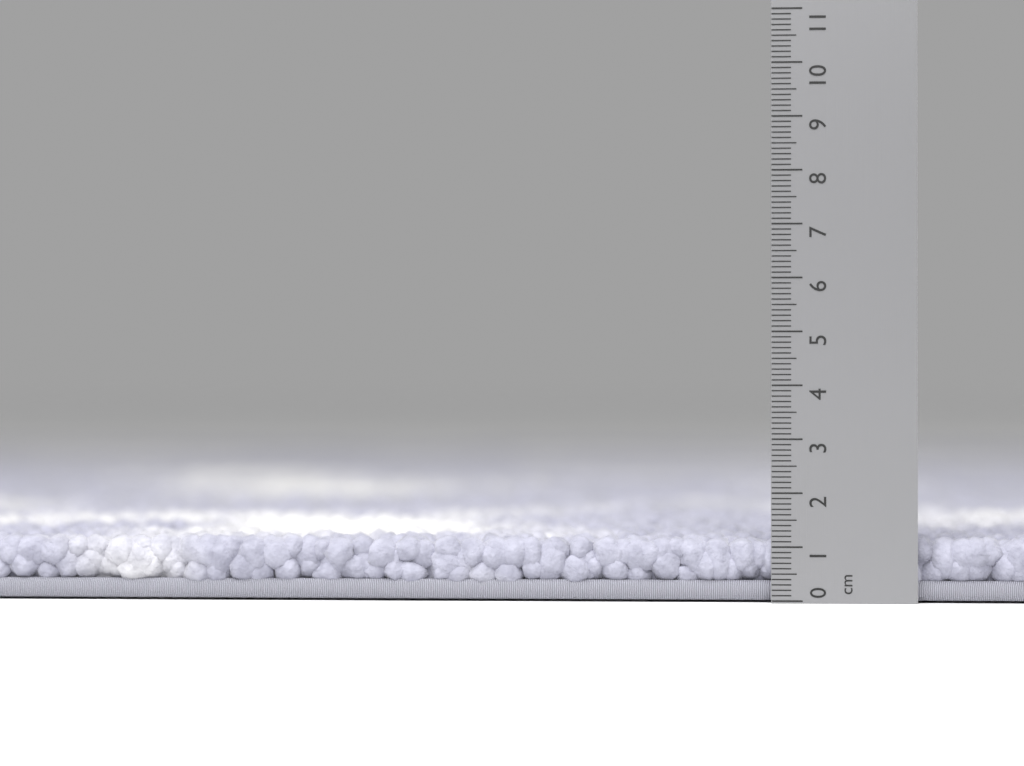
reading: 1.2 cm
